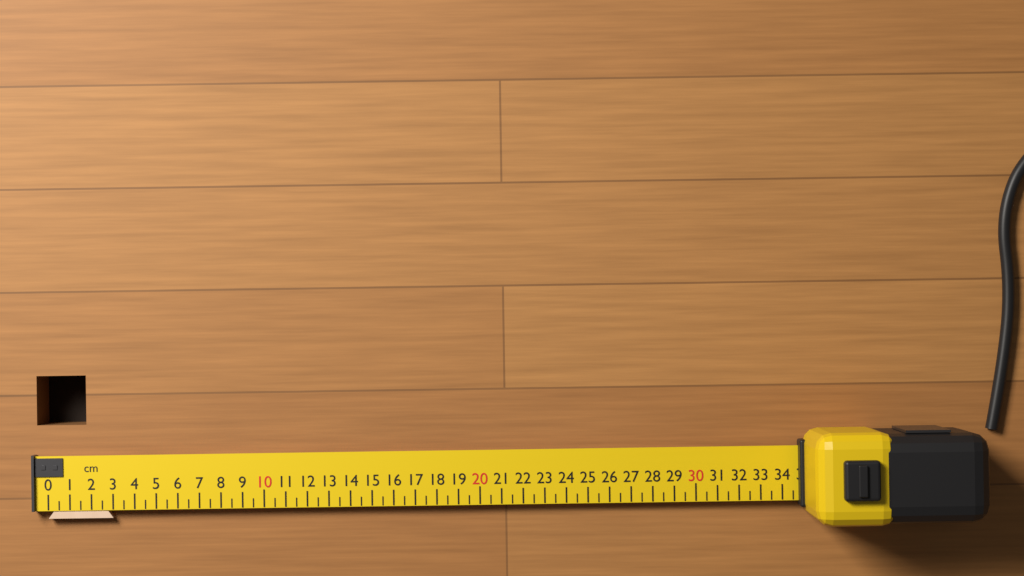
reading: 3.0 cm
